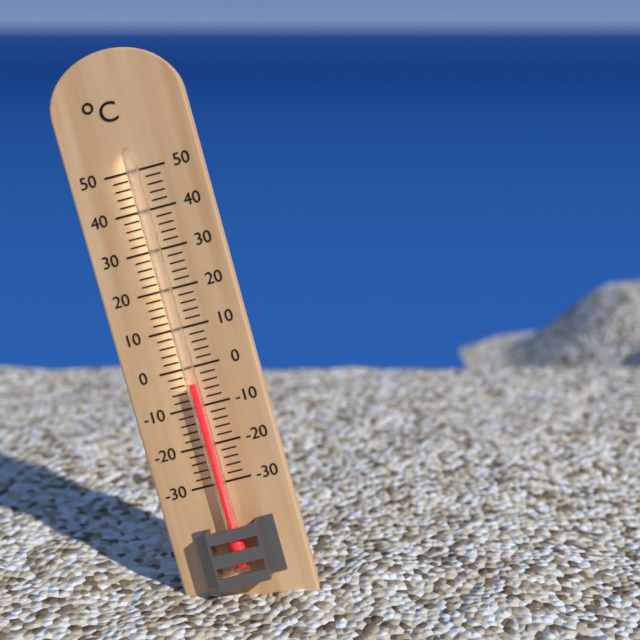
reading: -4 °C
